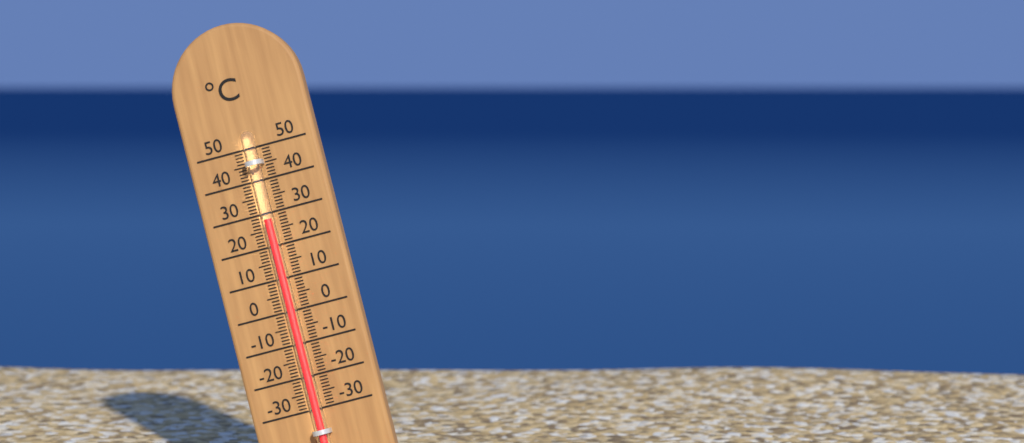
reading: 28 °C
